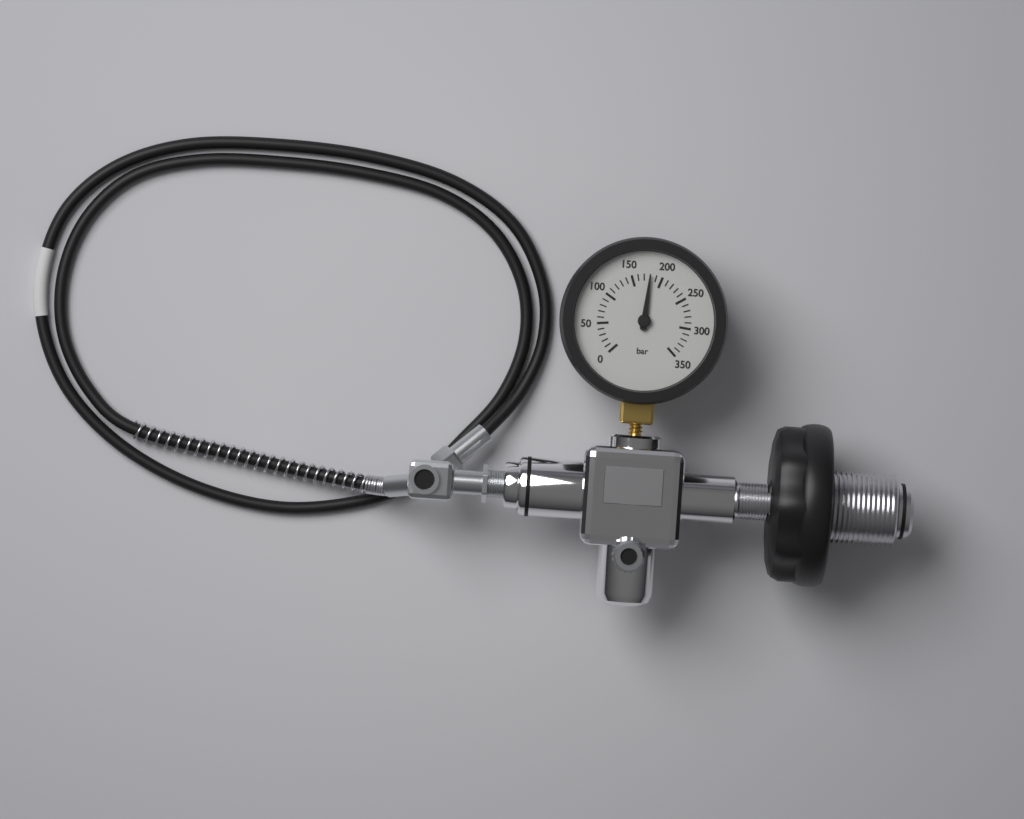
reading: 180 bar
